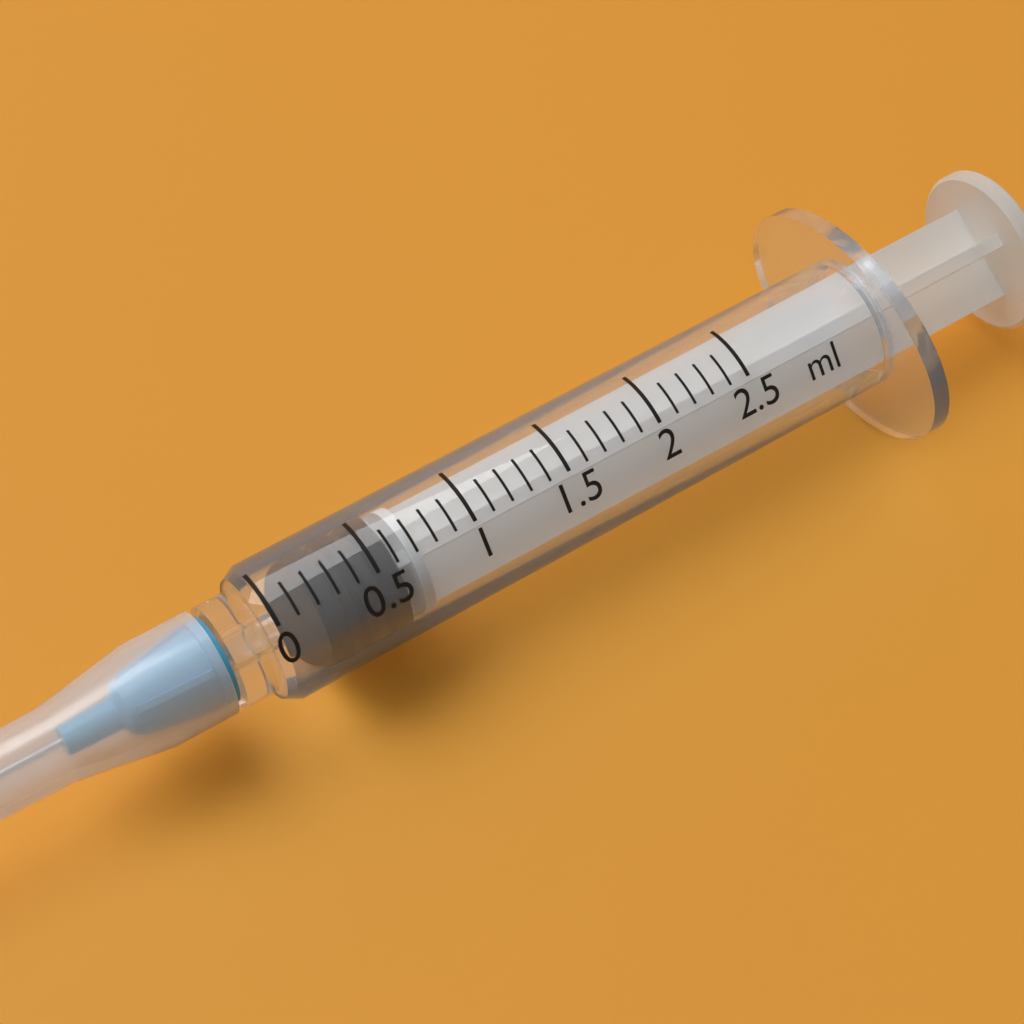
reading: 0.2 ml
